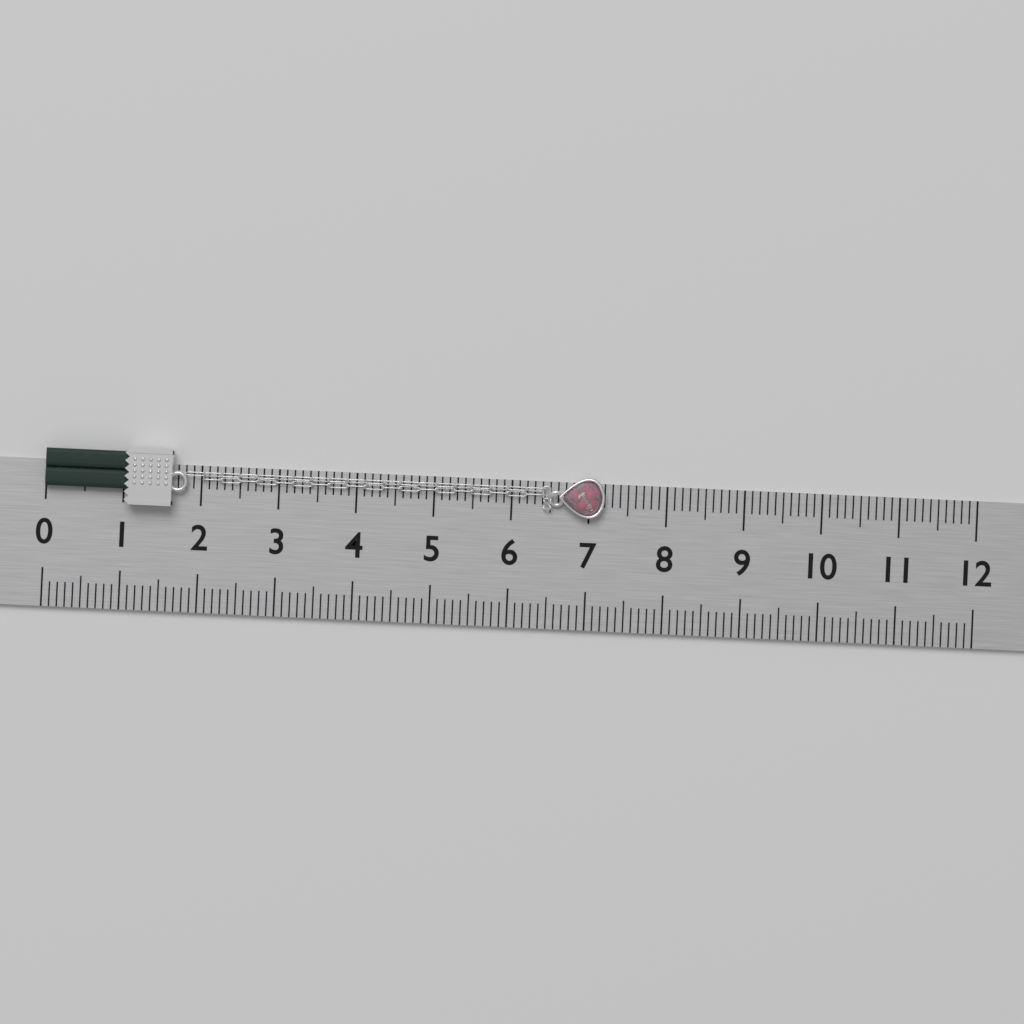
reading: 7.2 (no unit)
